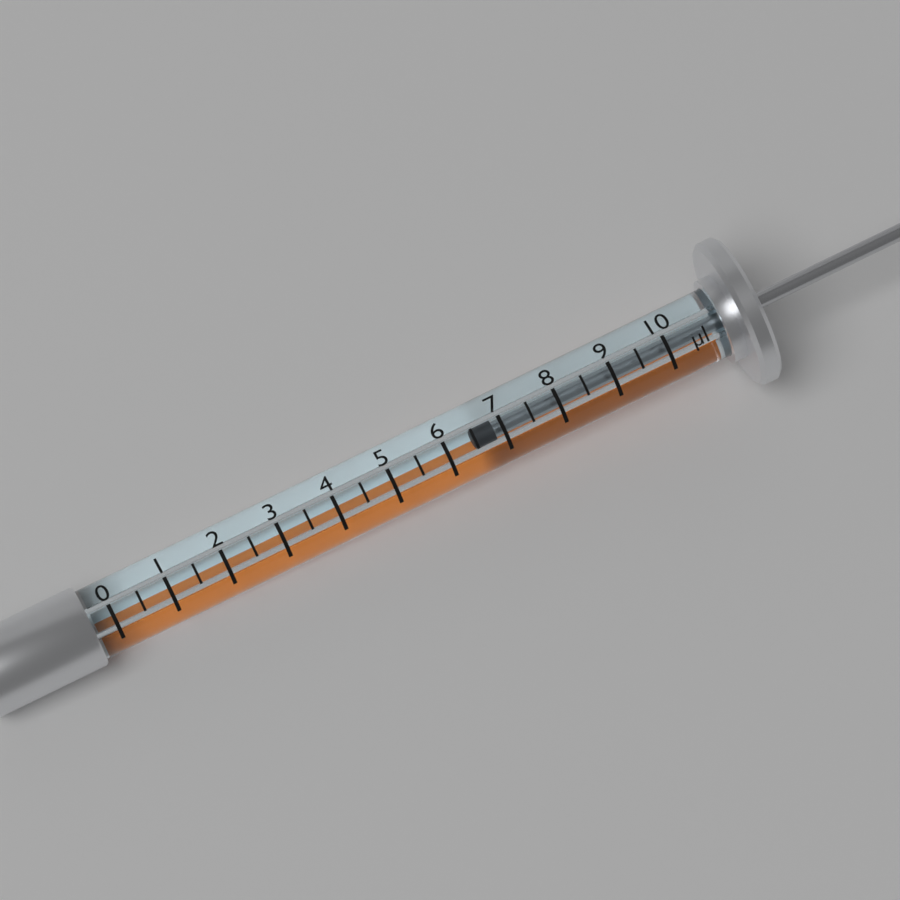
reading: 6.5 µl
